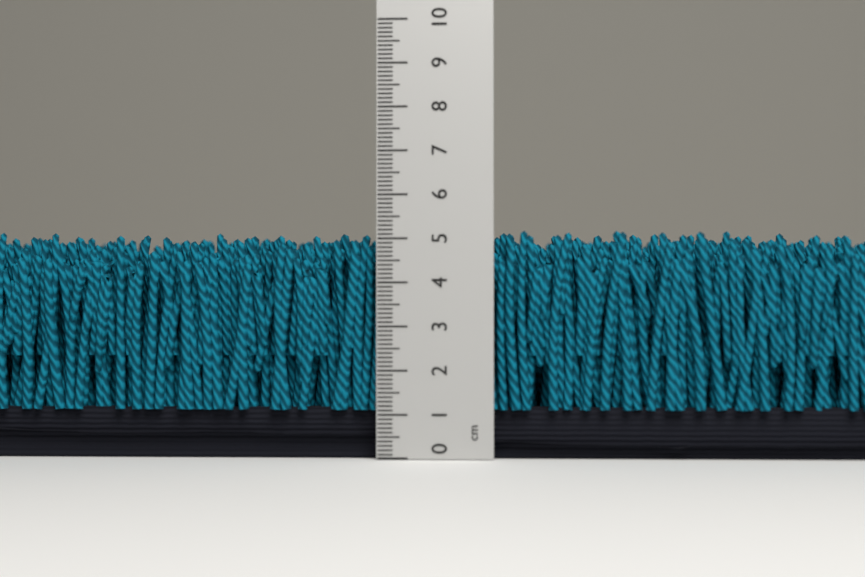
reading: 5.2 cm
